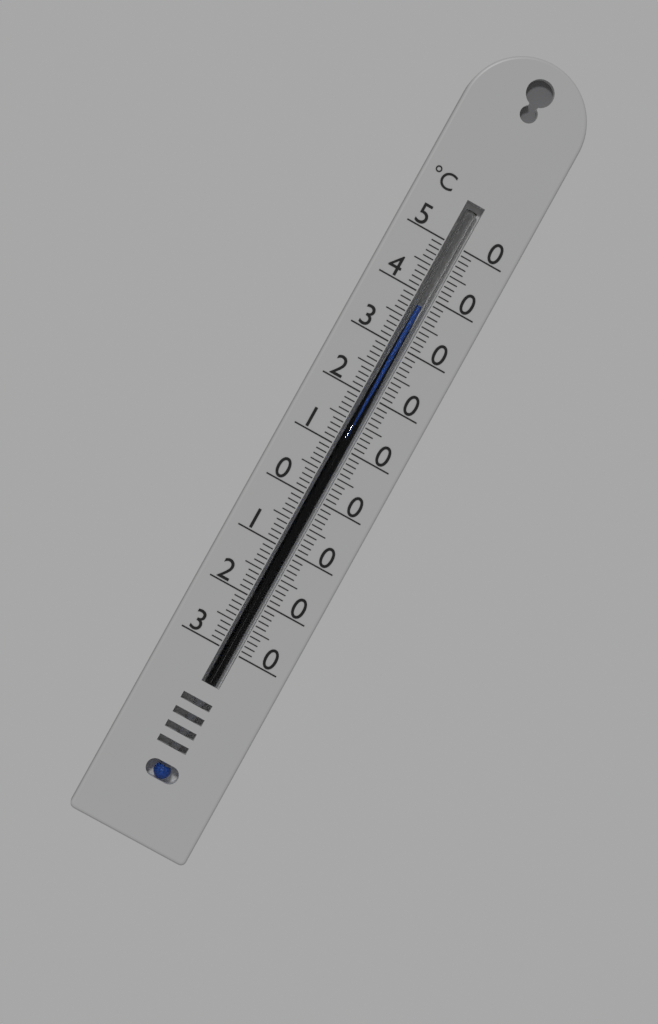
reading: 38 °C
